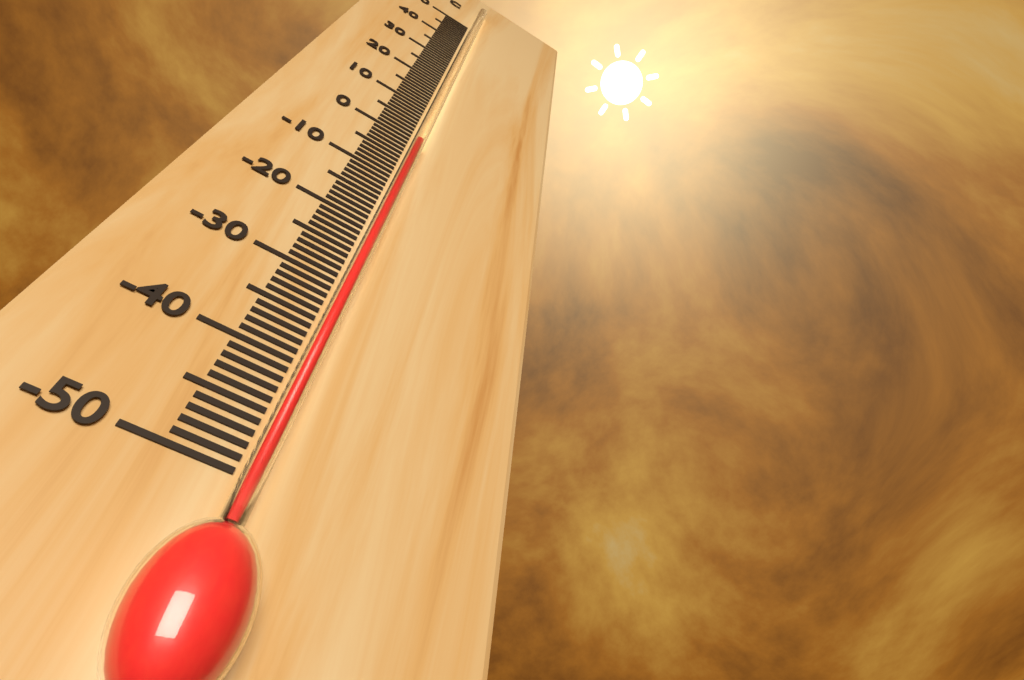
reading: -1 °C
